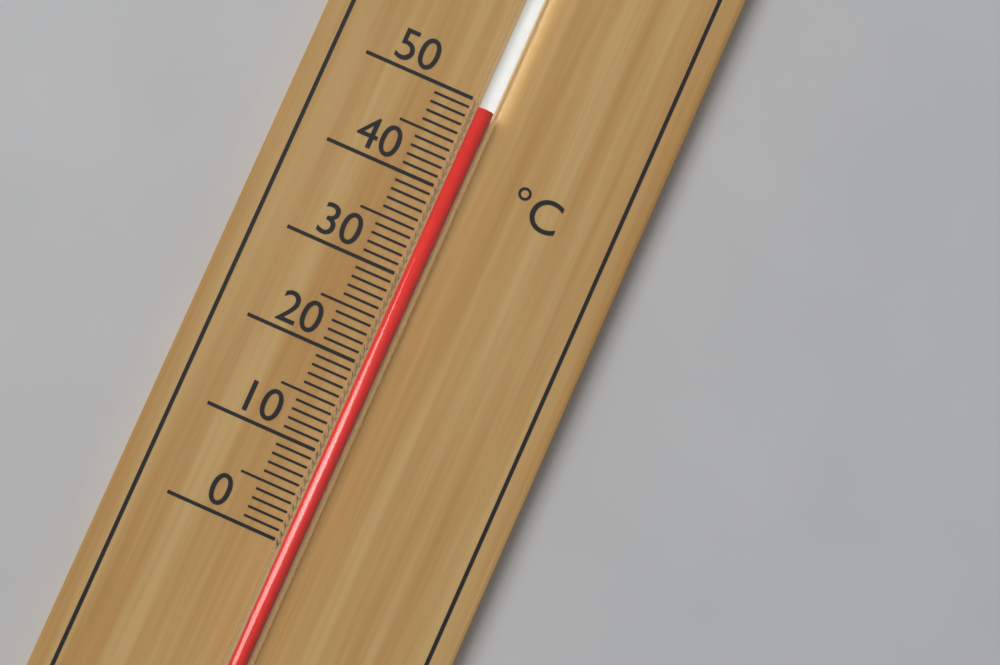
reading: 49 °C
